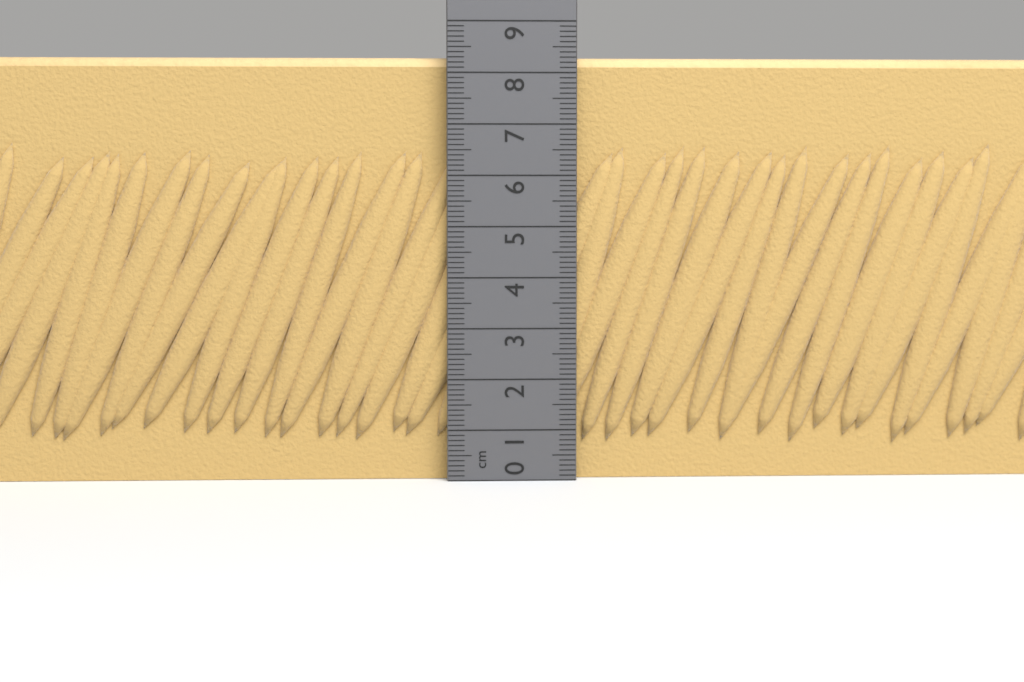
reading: 8.3 cm
